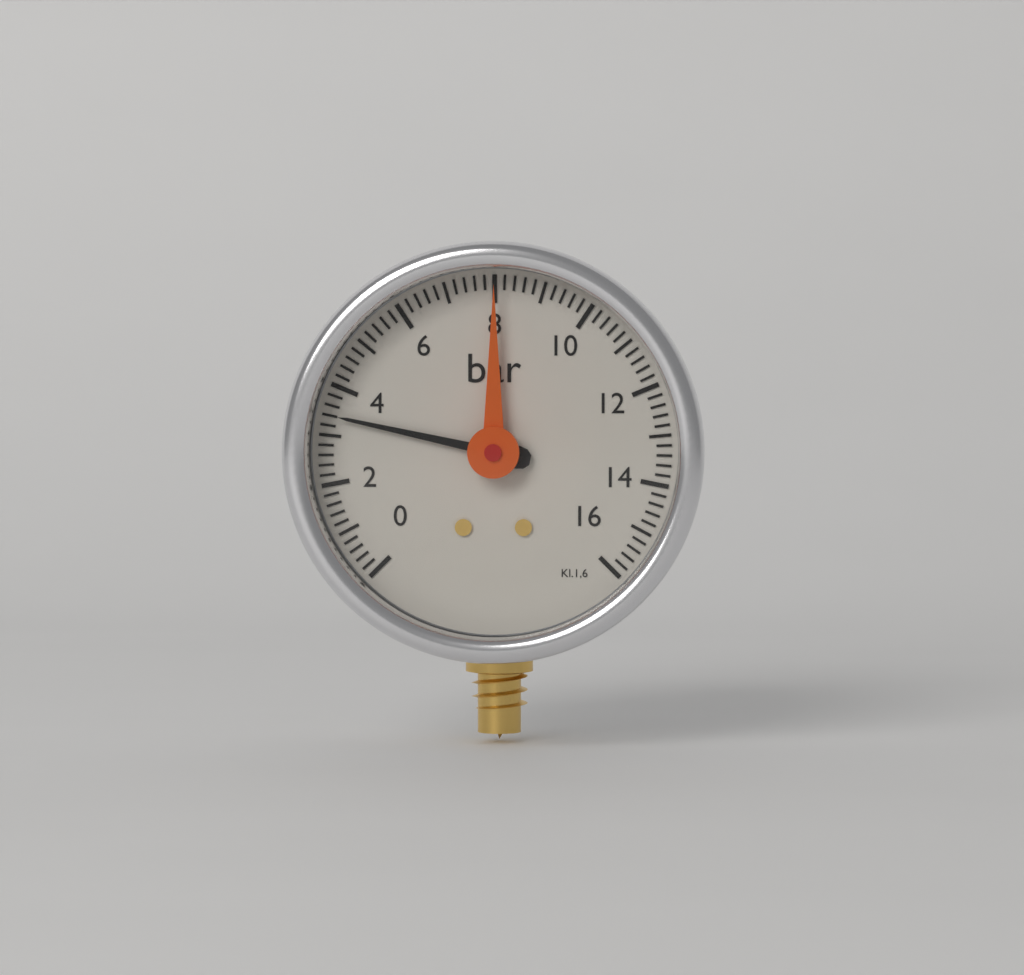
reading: 3.4 bar
